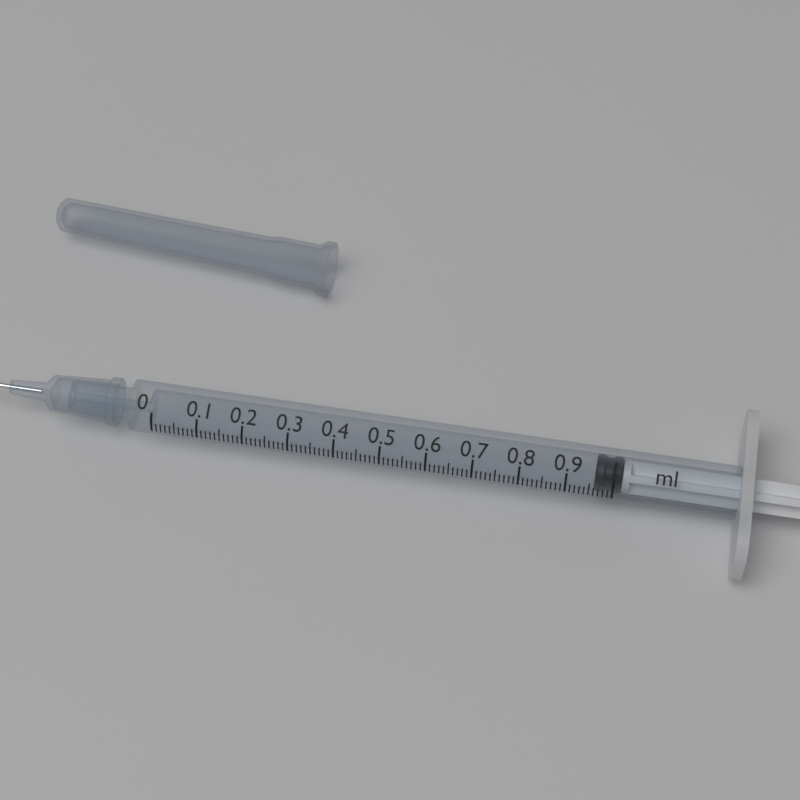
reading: 0.96 ml
